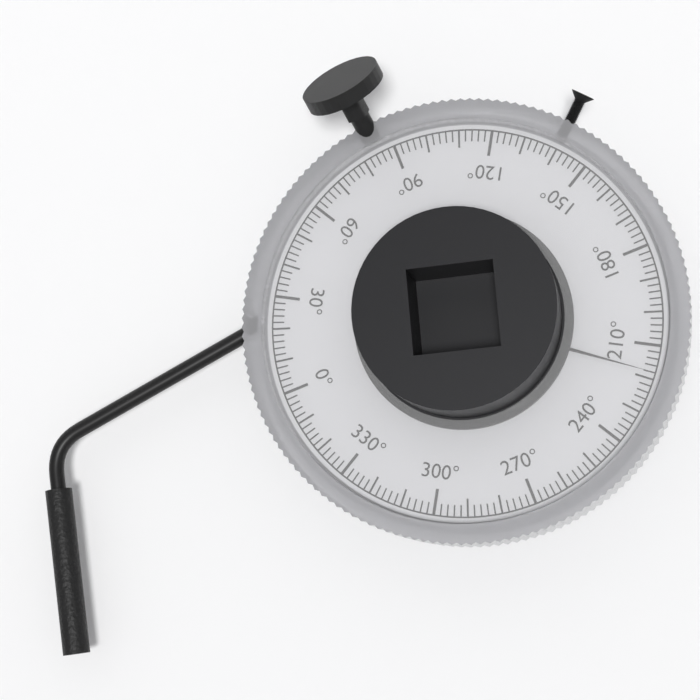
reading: 218 °
